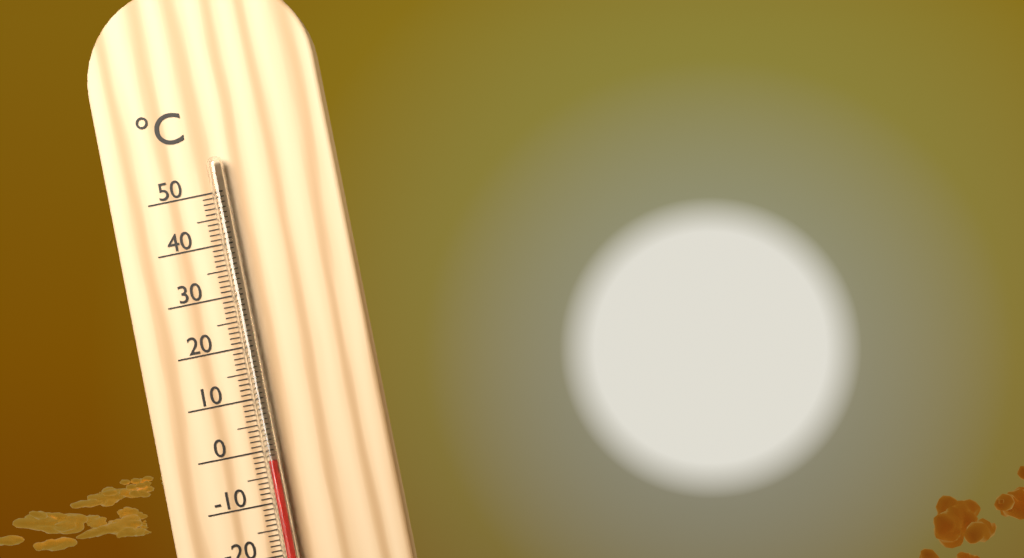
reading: -2 °C
